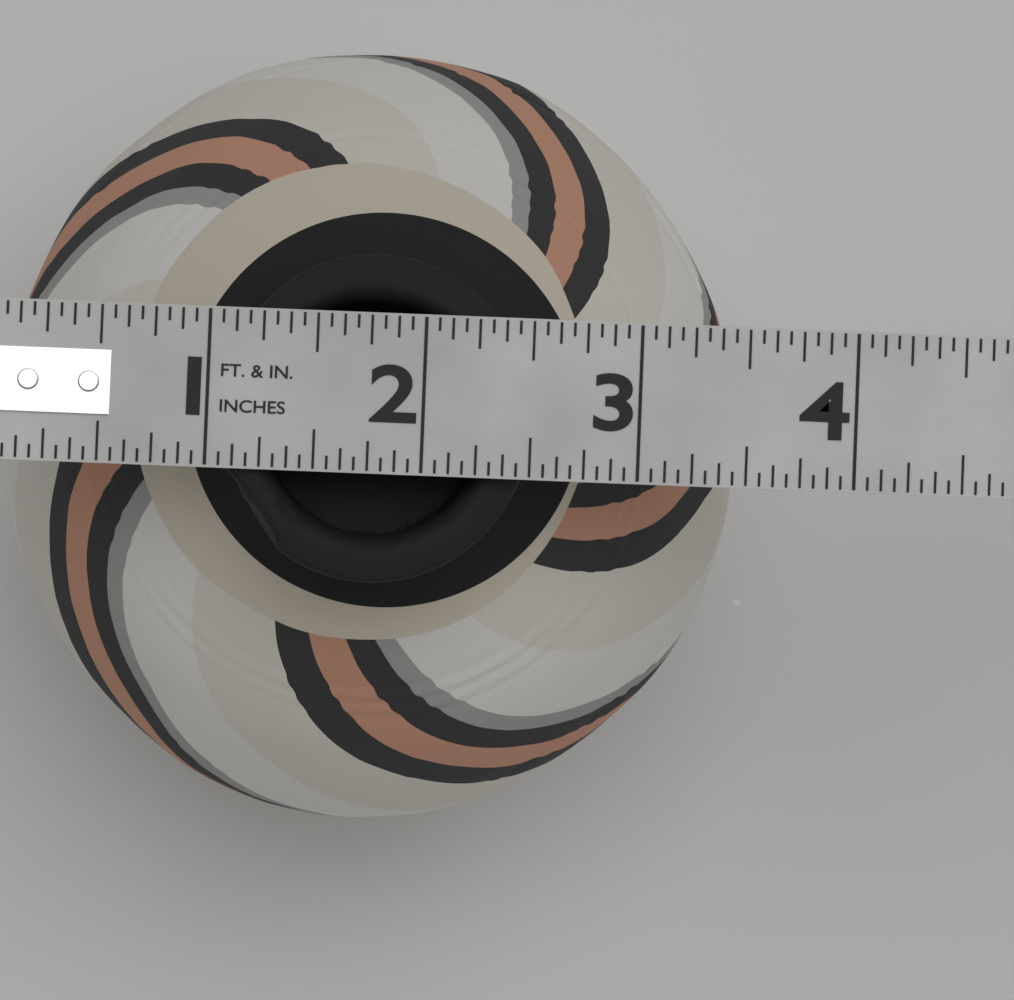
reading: 3.5000 in
